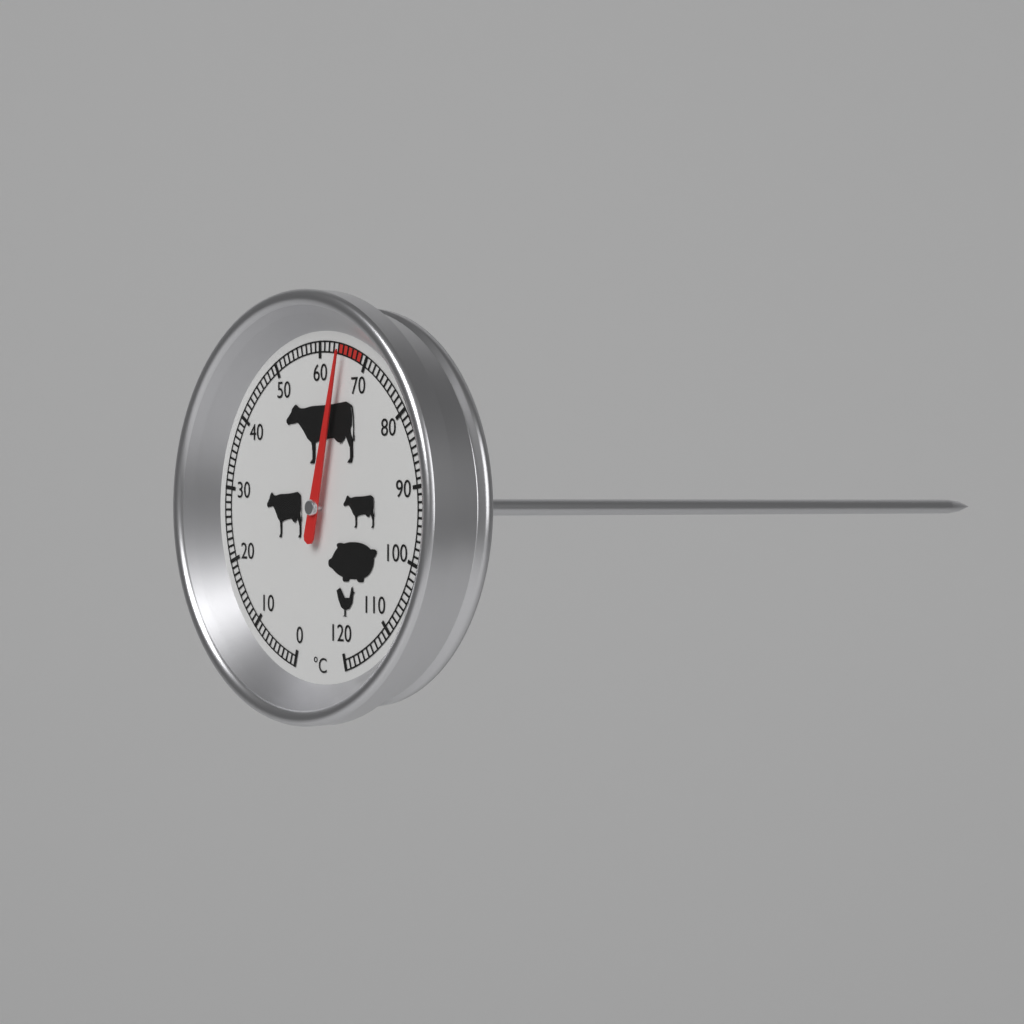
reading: 65 °C
